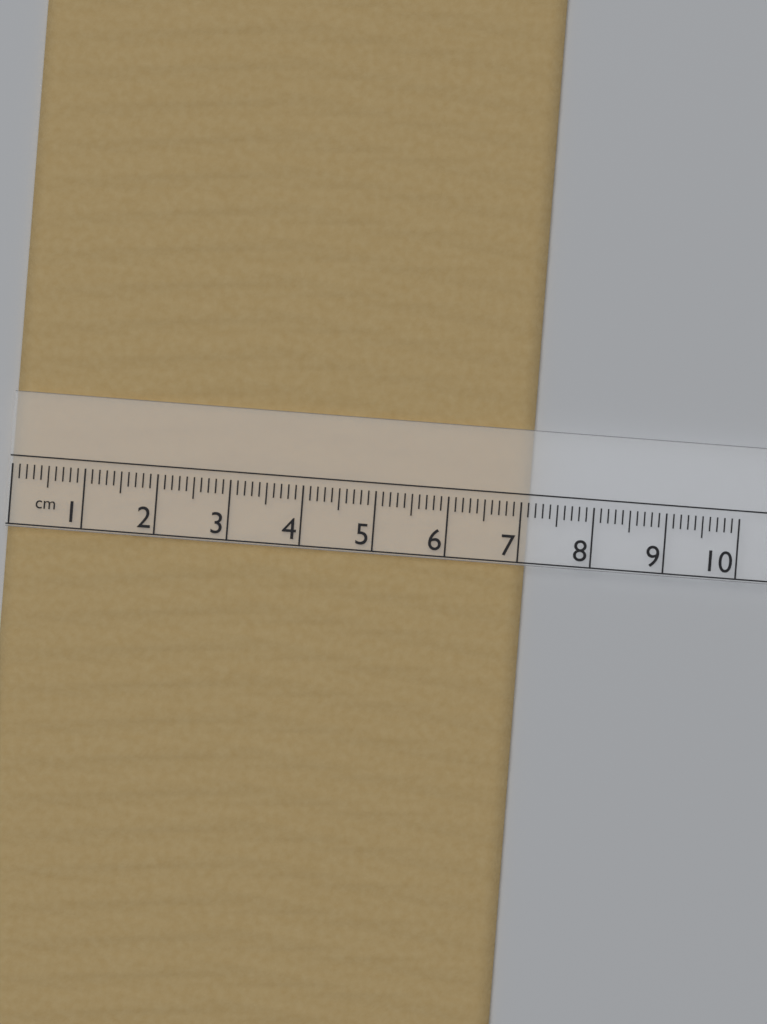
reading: 7.1 cm
